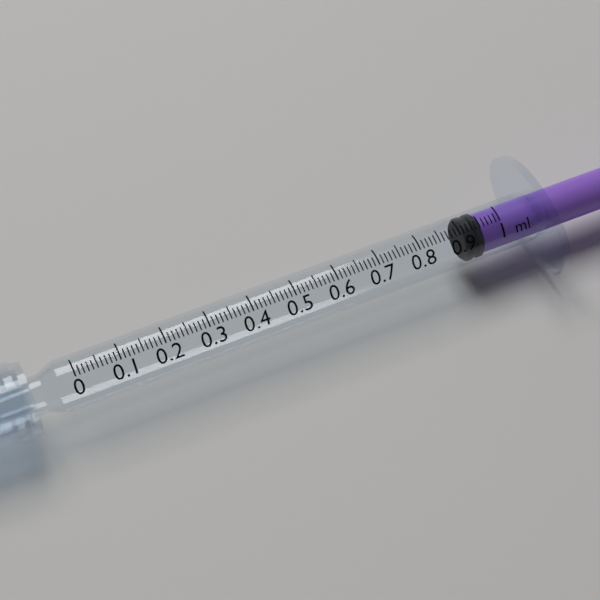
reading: 0.91 ml
